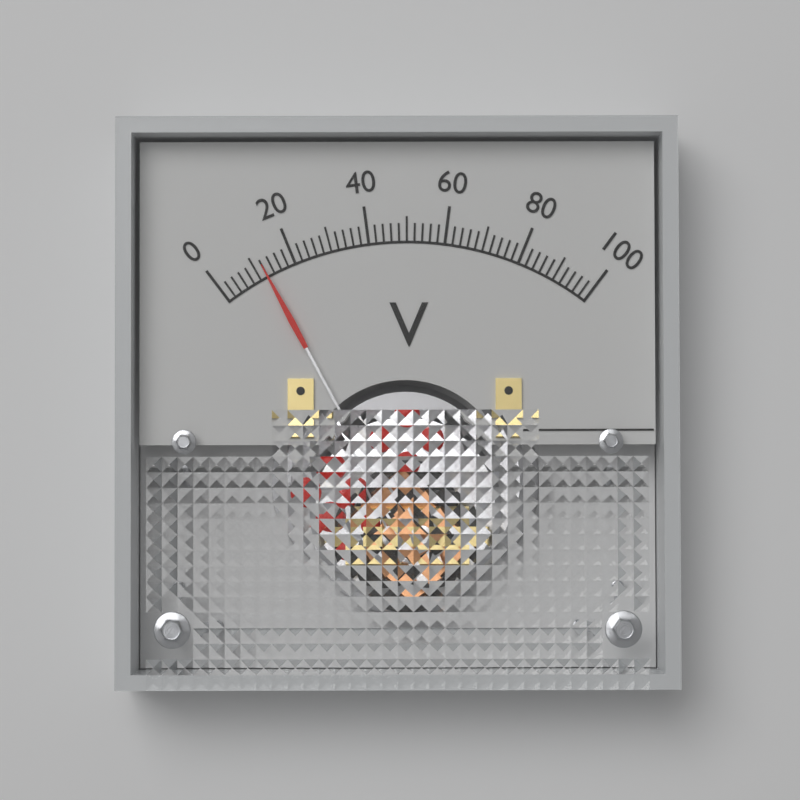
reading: 12 V
